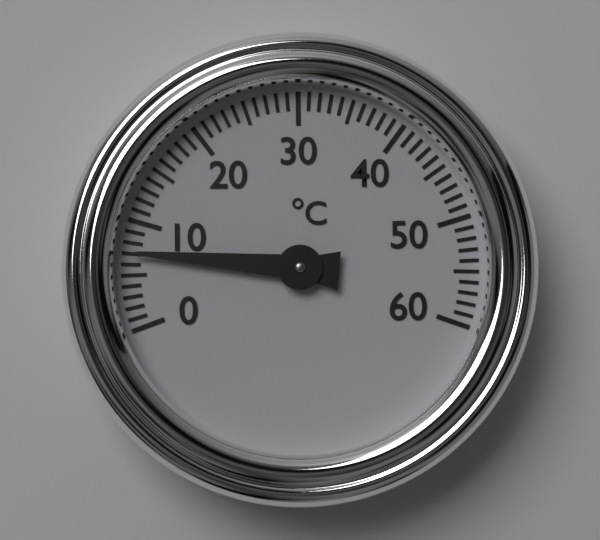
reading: 7 °C
